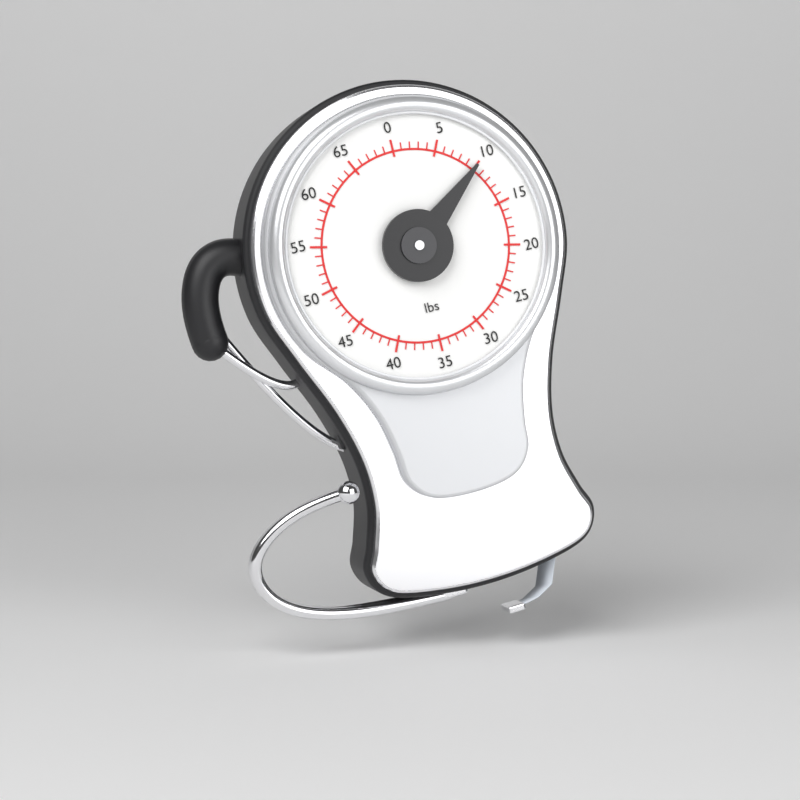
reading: 10 lbs
